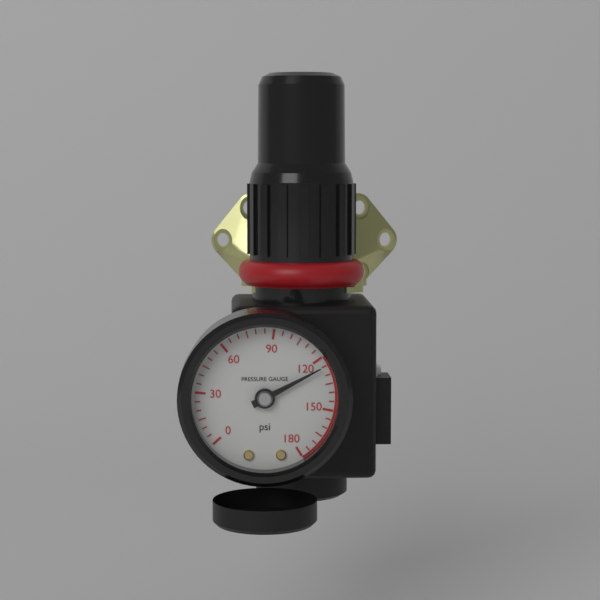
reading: 125 psi
